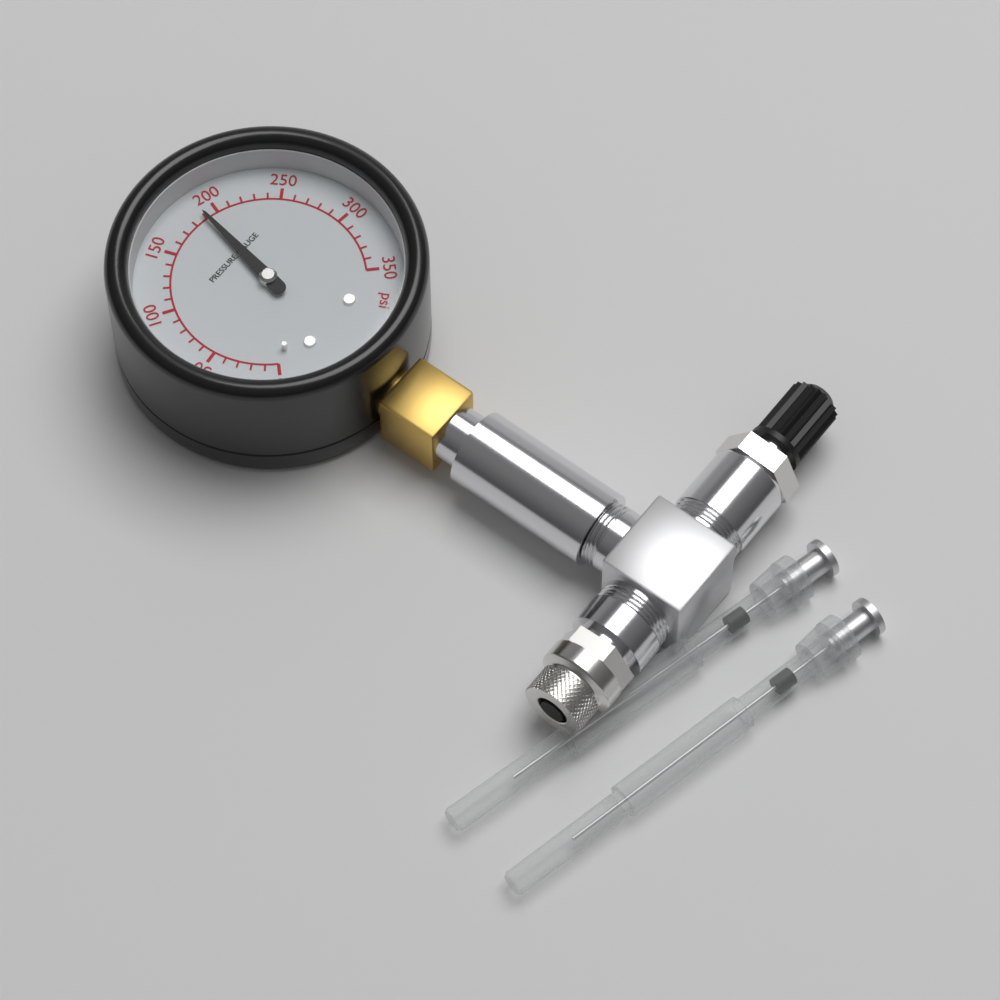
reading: 190 psi
